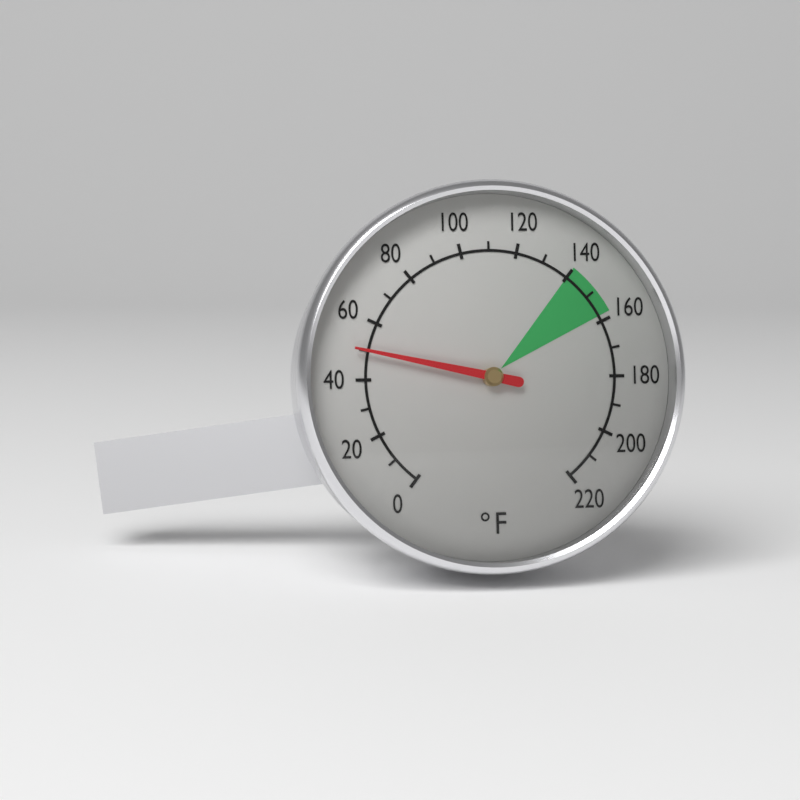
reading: 50 °F
